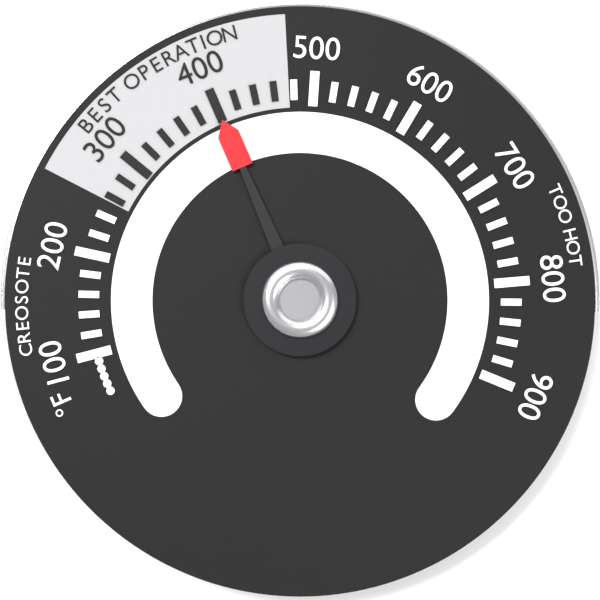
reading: 400 °F
